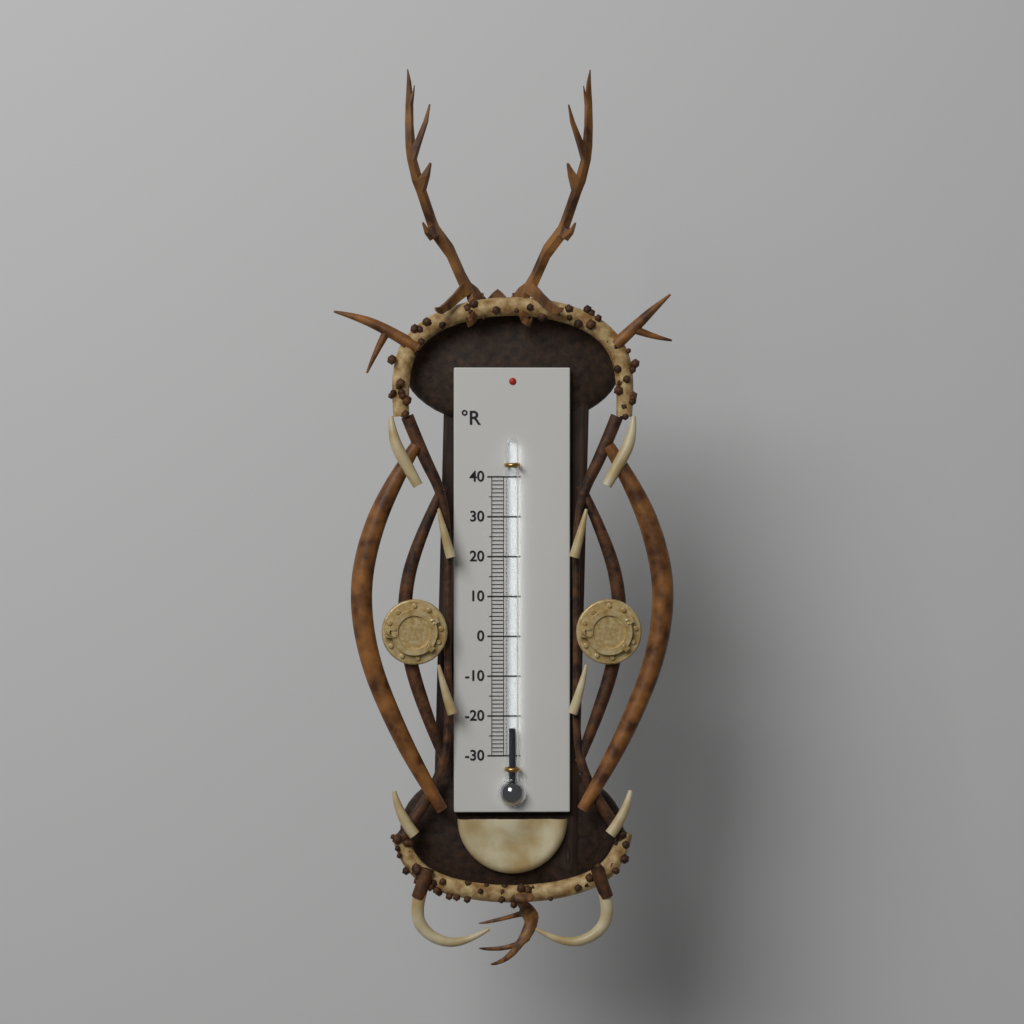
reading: -23 °R
